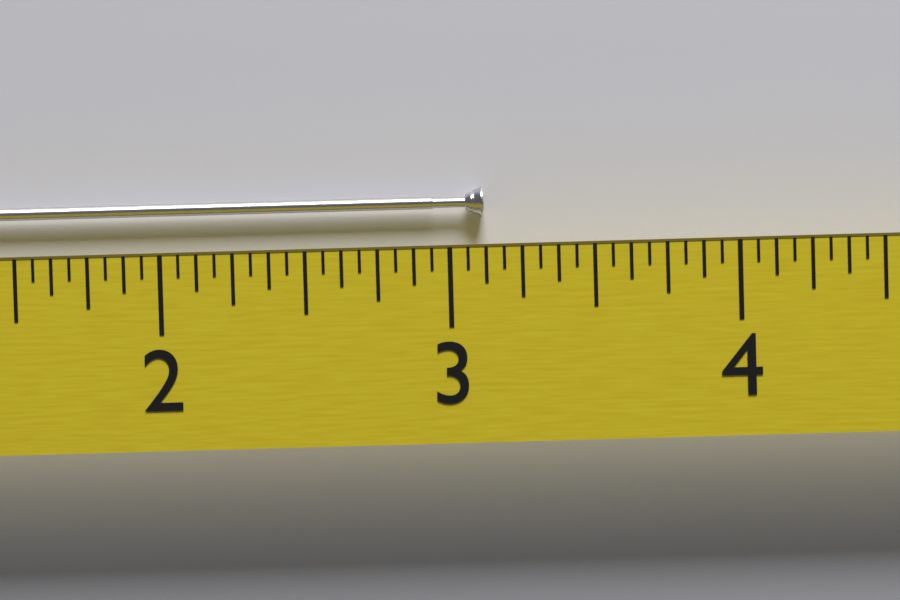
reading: 3.1250 (no unit)
